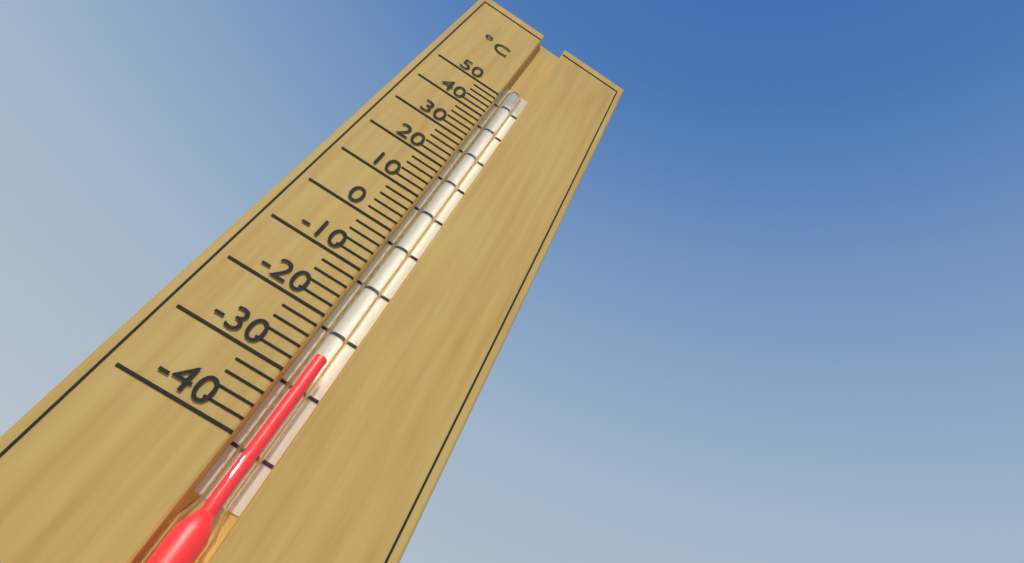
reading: -26 °C
